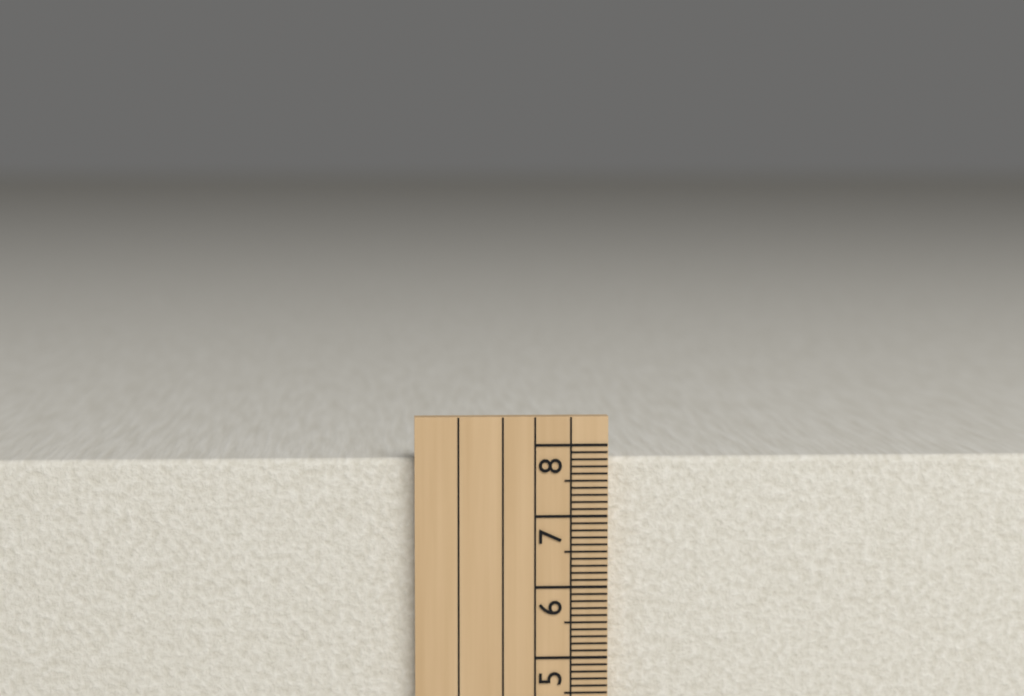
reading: 7.8 cm
